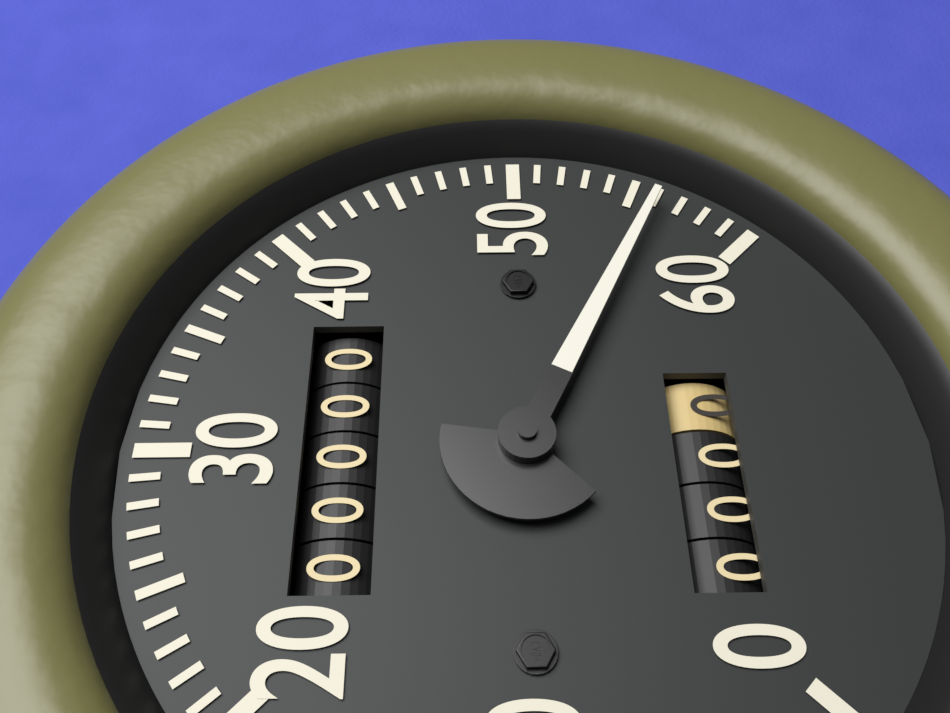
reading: 56 (no unit)
